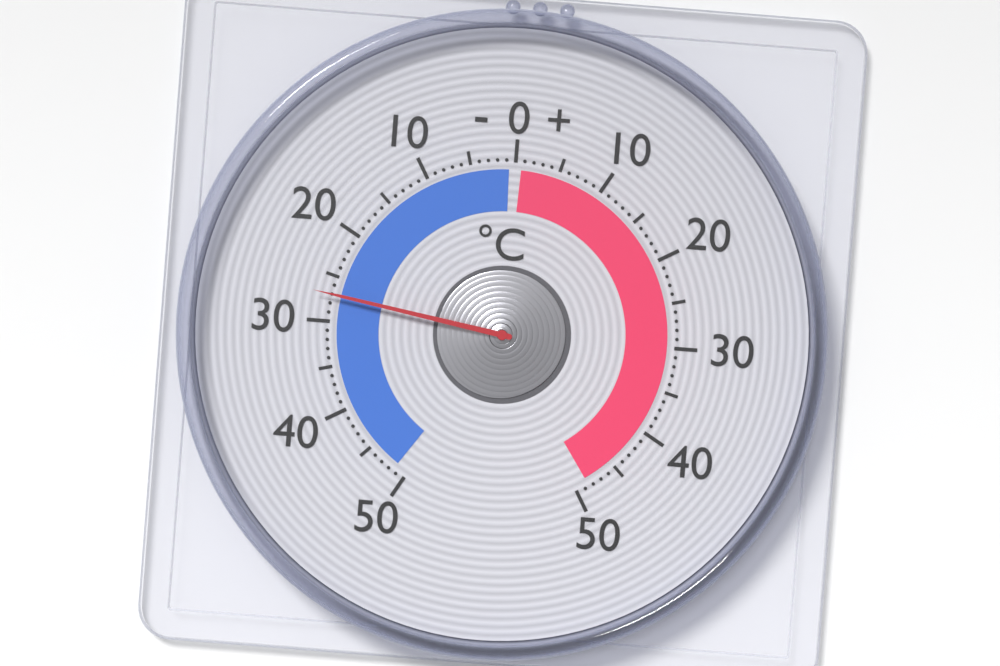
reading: -27 °C
